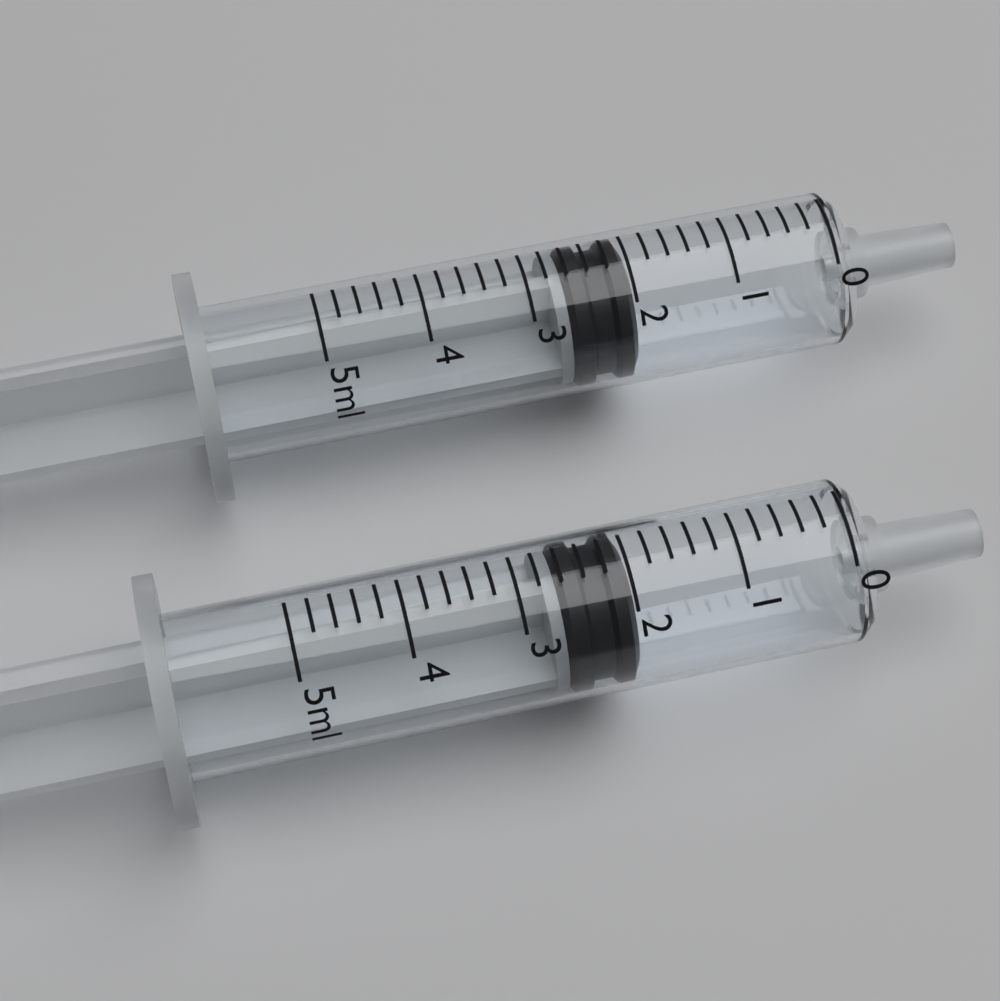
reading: 2.0 ml
